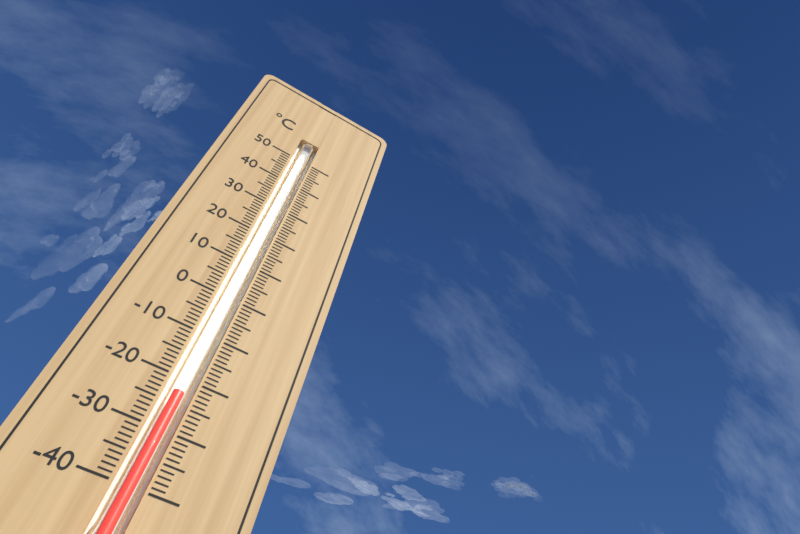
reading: -23 °C
